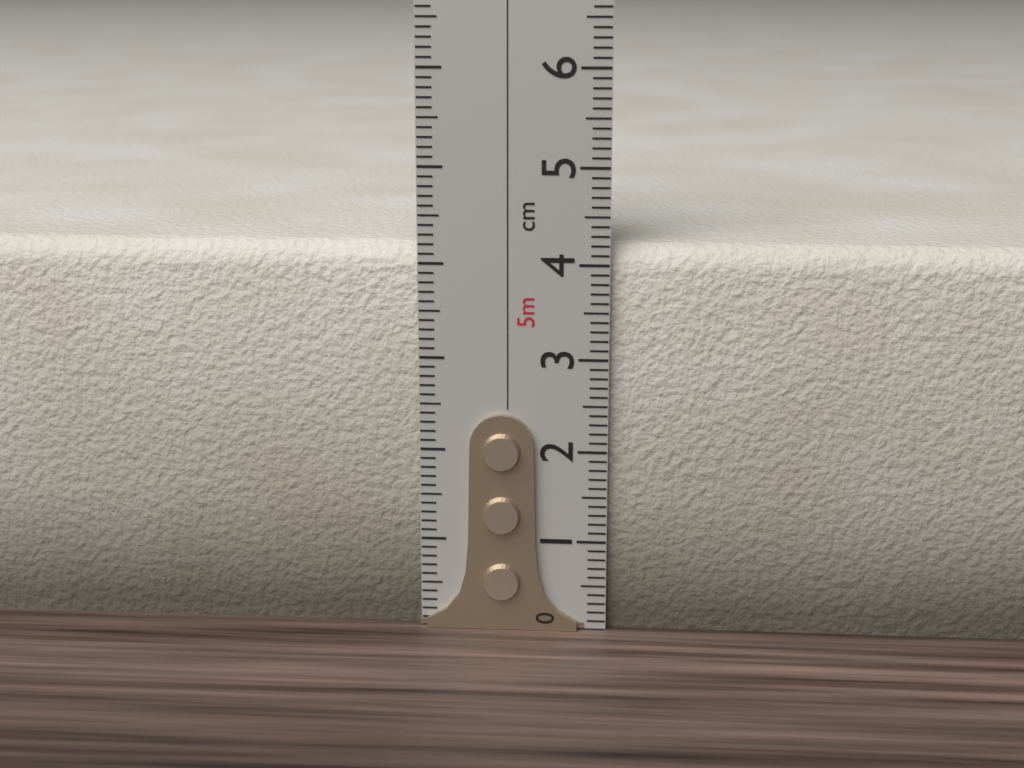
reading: 4.2 cm
